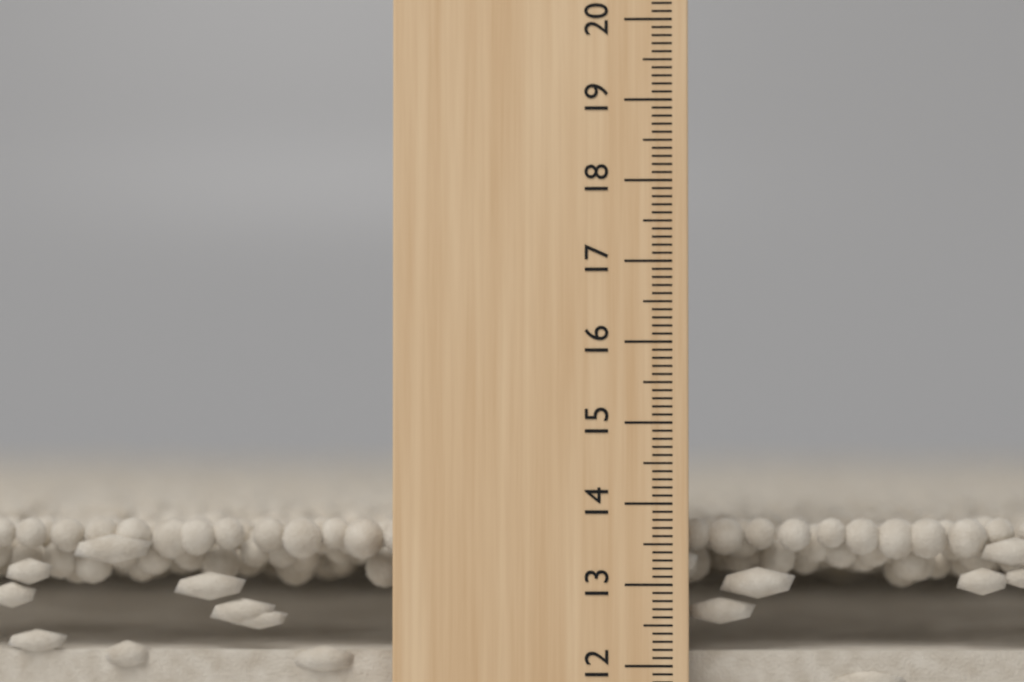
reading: 13.8 cm
